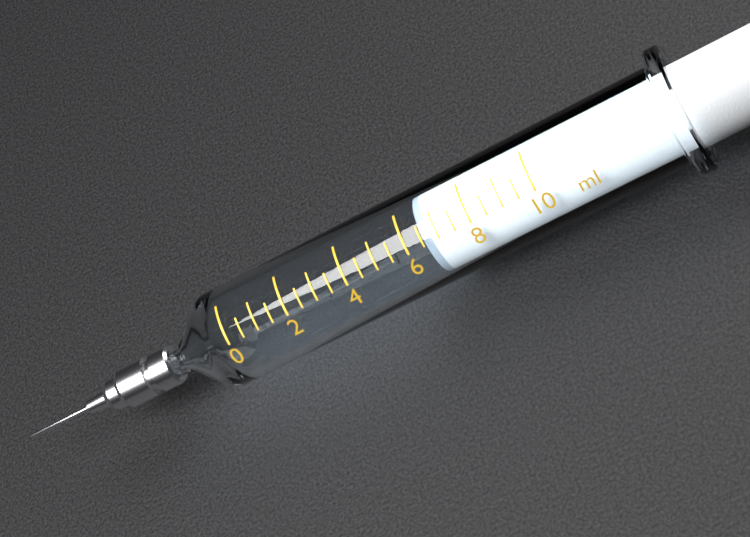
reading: 6.5 ml
